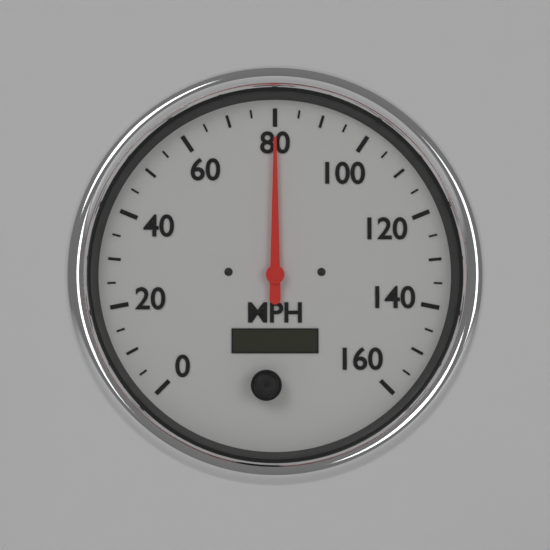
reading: 80 MPH
